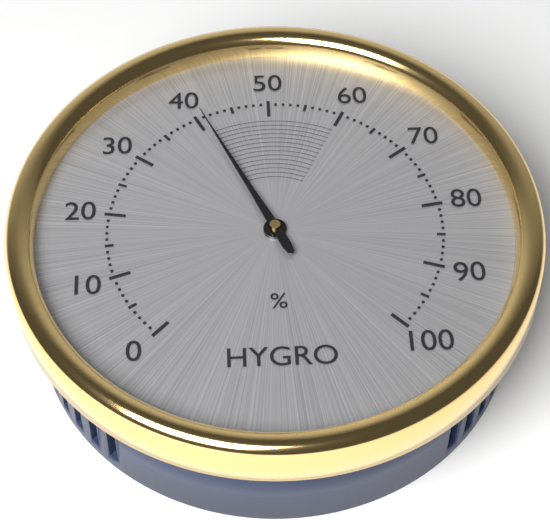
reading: 41 %
